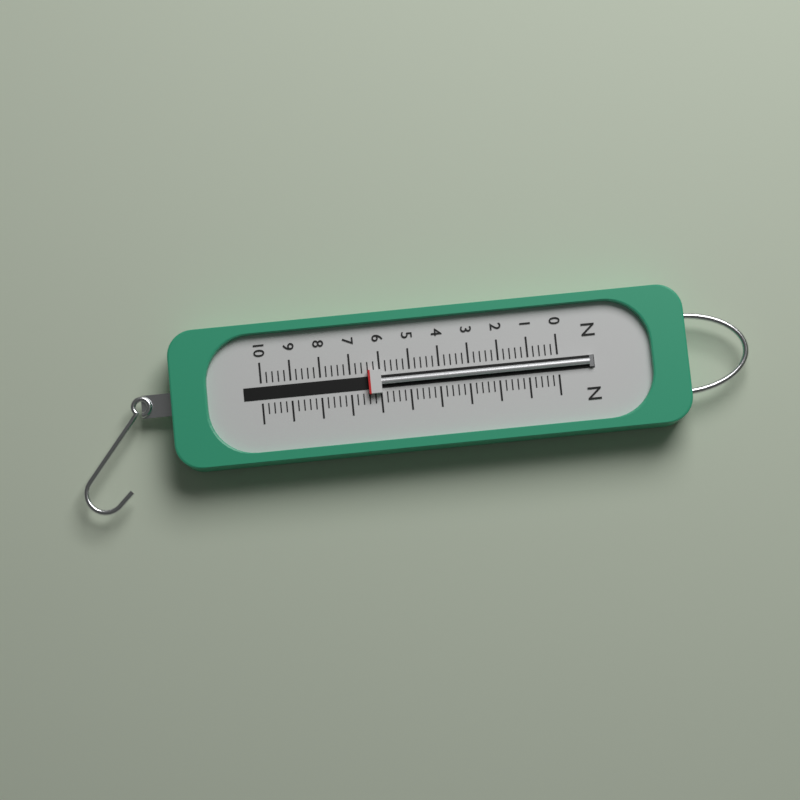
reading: 6.4 N
